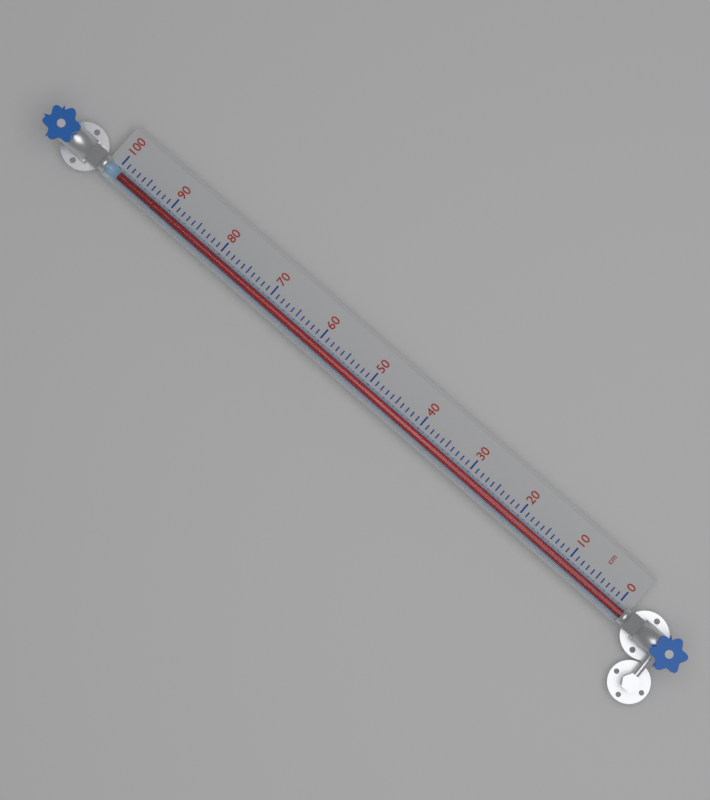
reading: 99 cm
